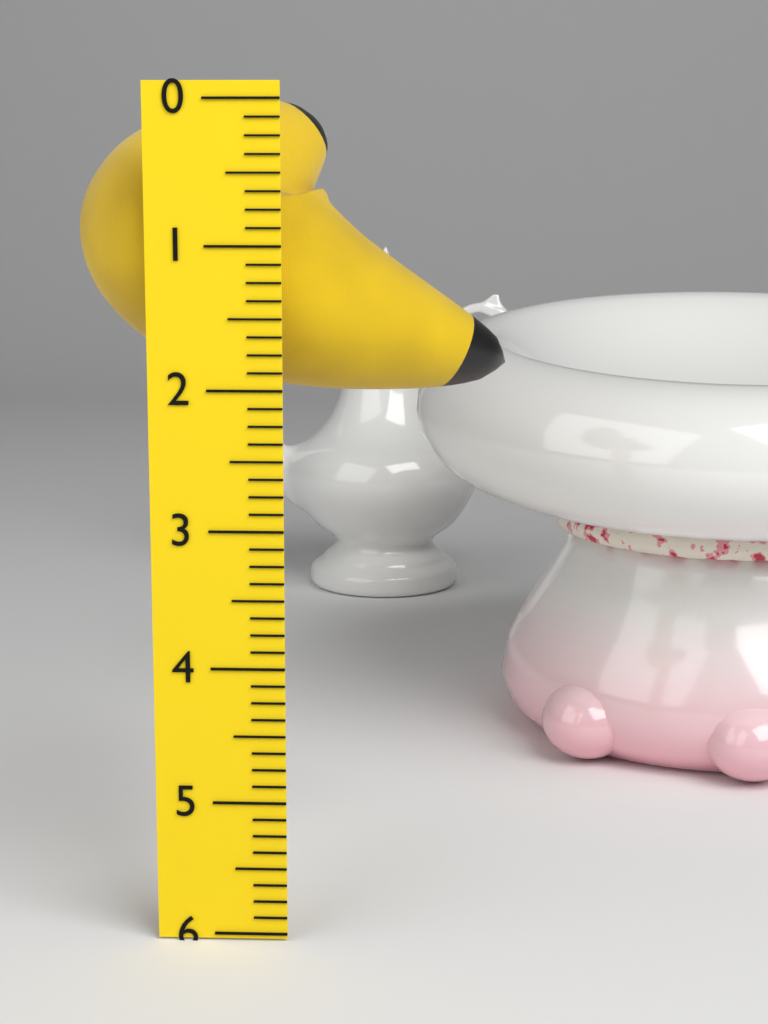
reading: 2.125 (no unit)
